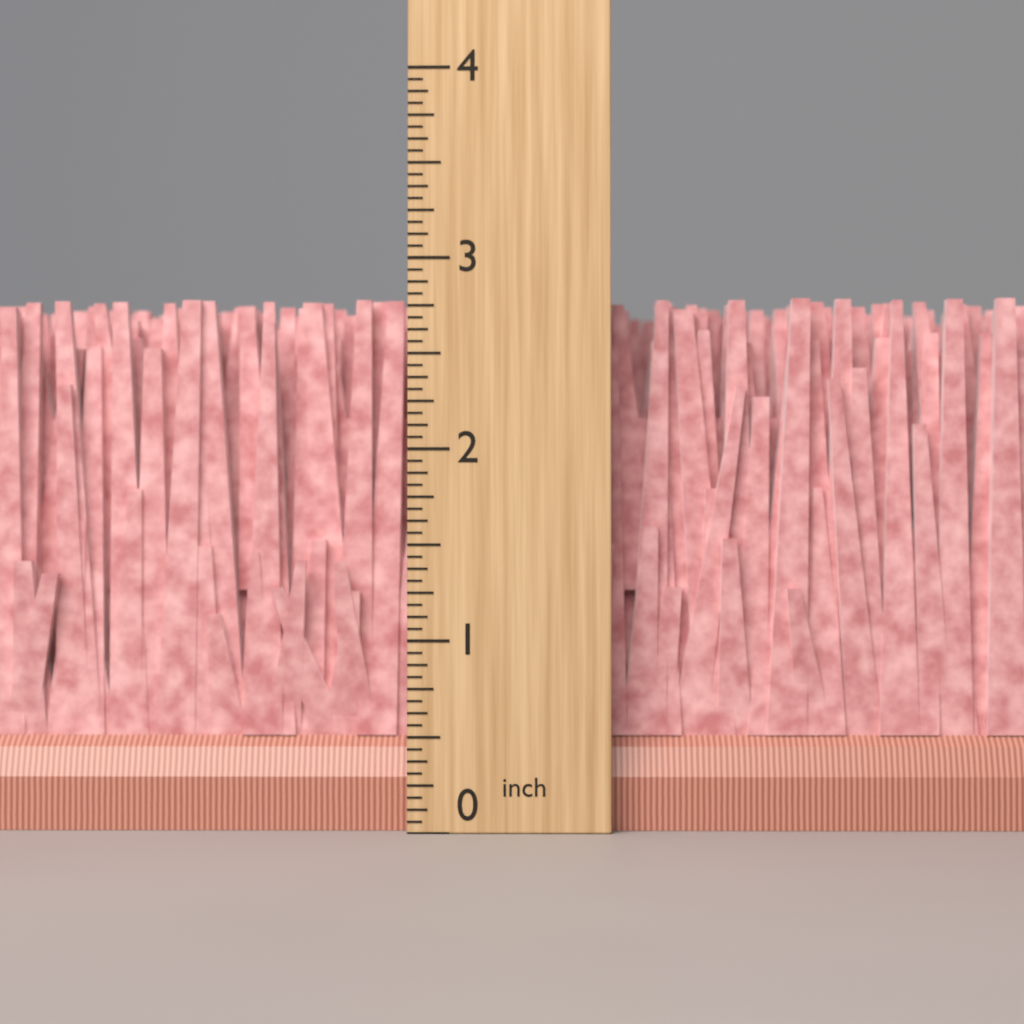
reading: 2.8125 inch
